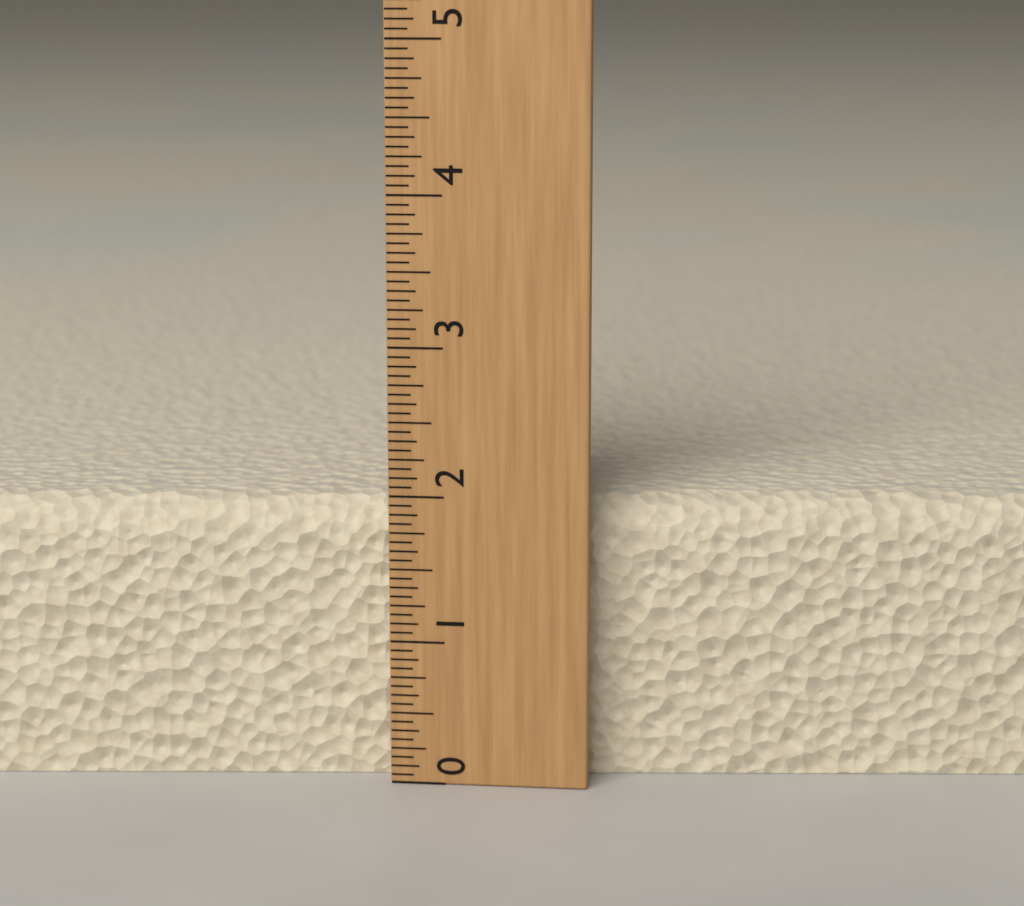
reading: 1.9375 (no unit)
